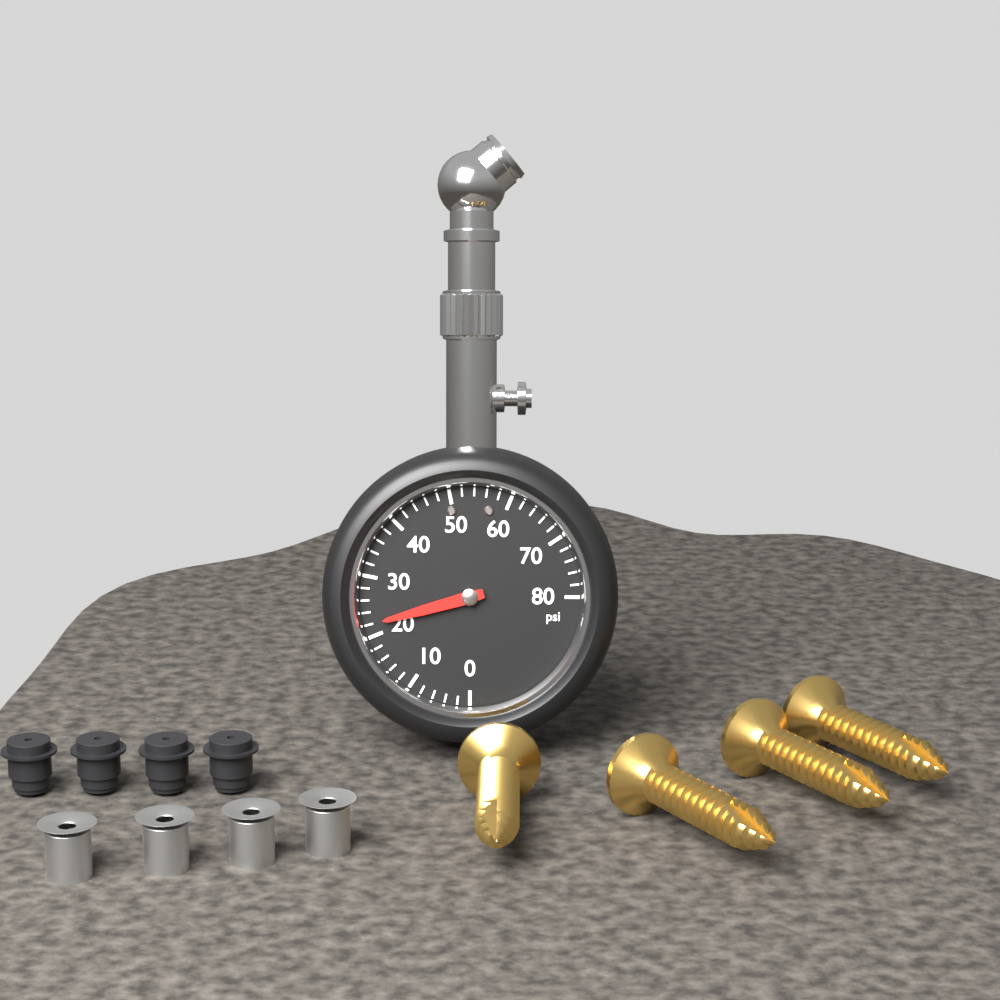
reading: 22 psi
